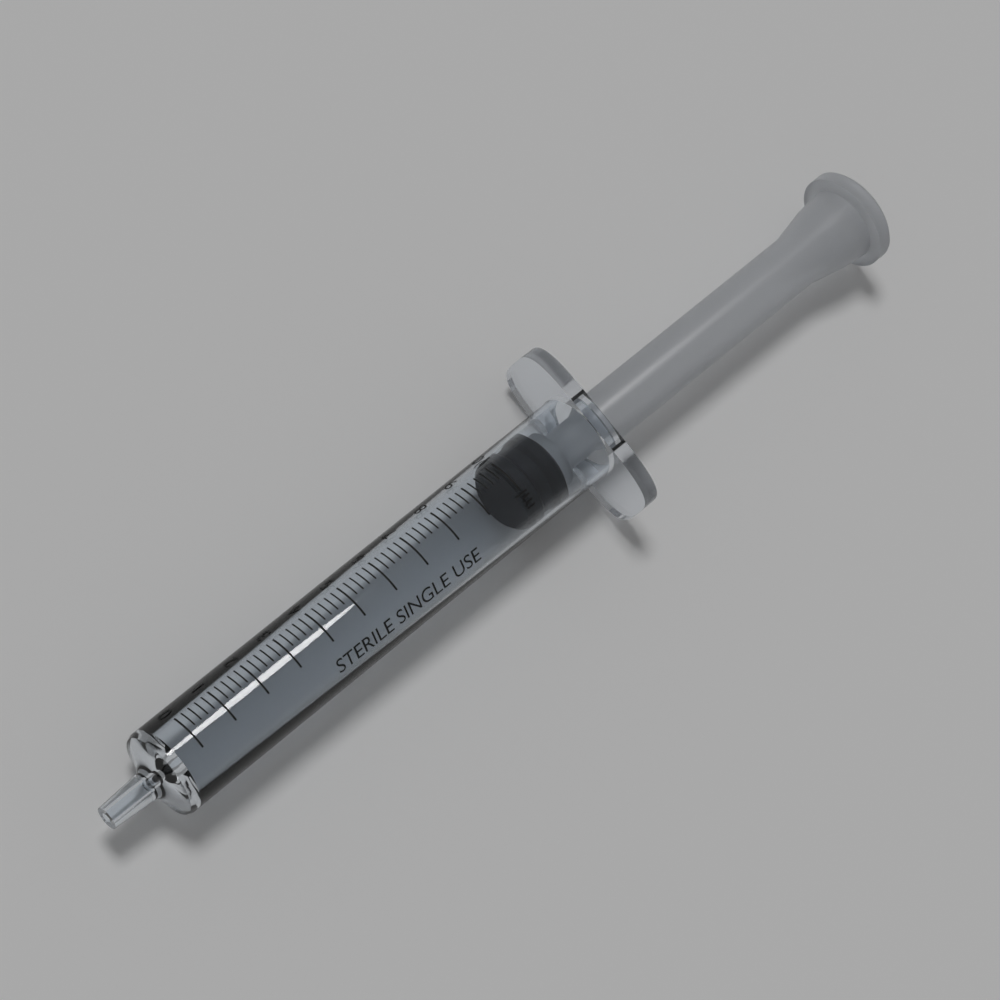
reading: 10.0 ml
